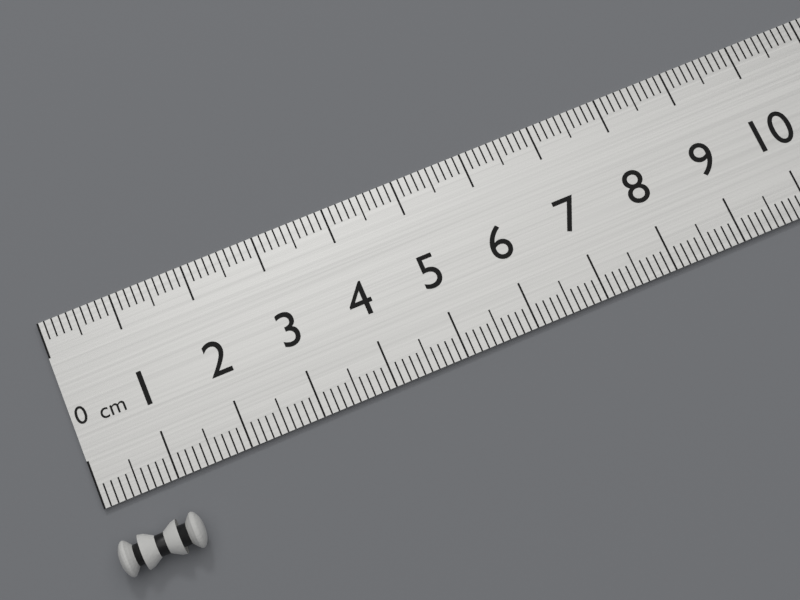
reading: 1.1 cm
